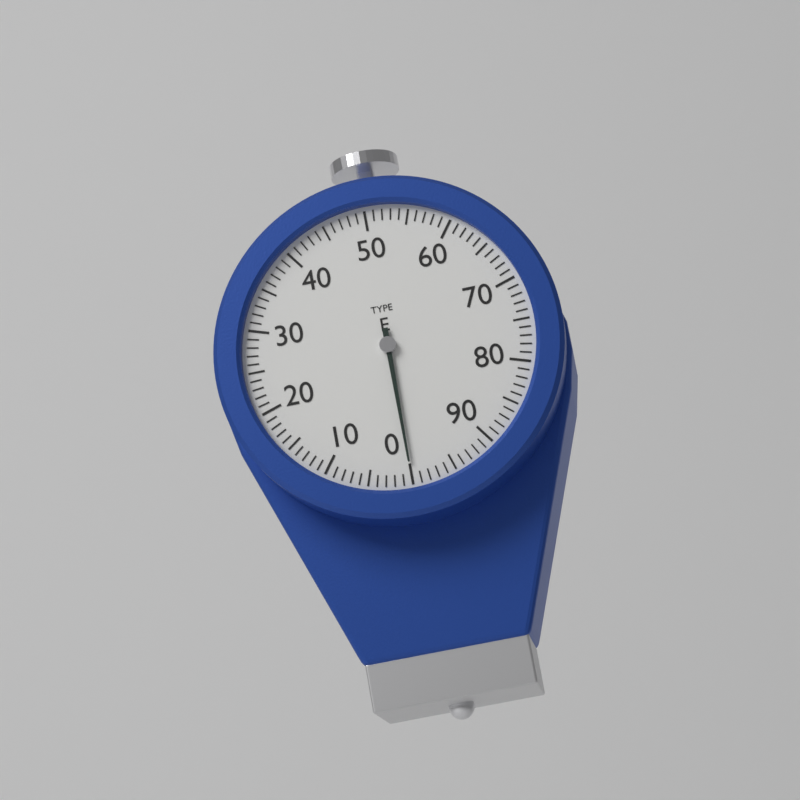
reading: 0 (no unit)
